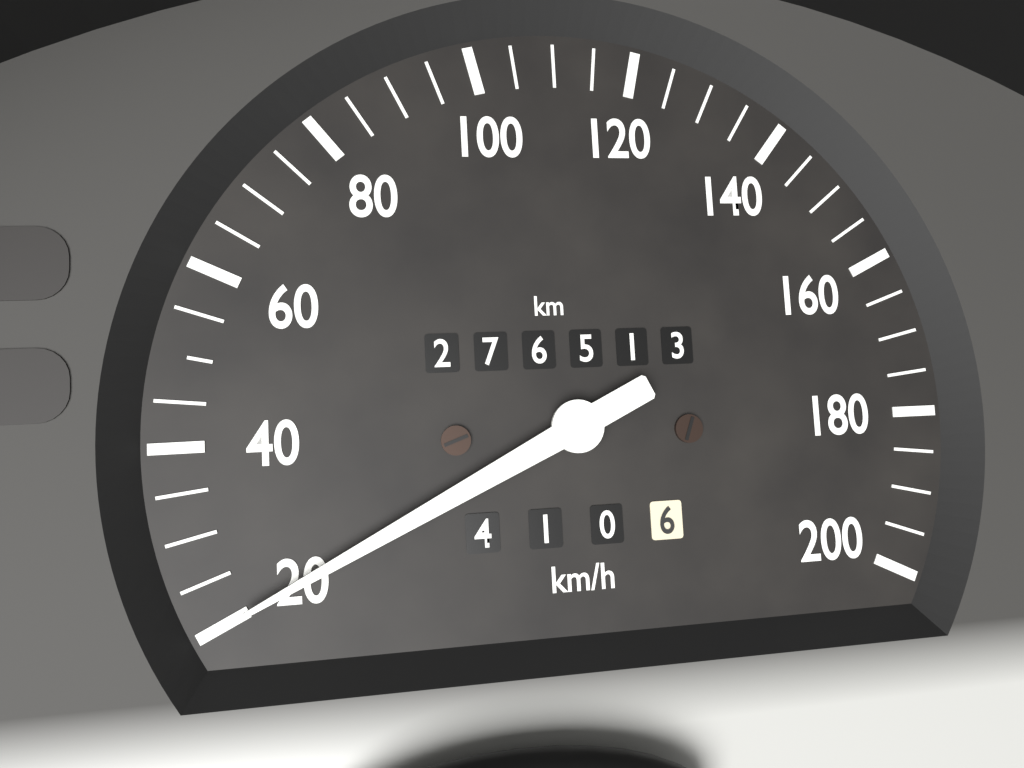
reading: 20 km/h
